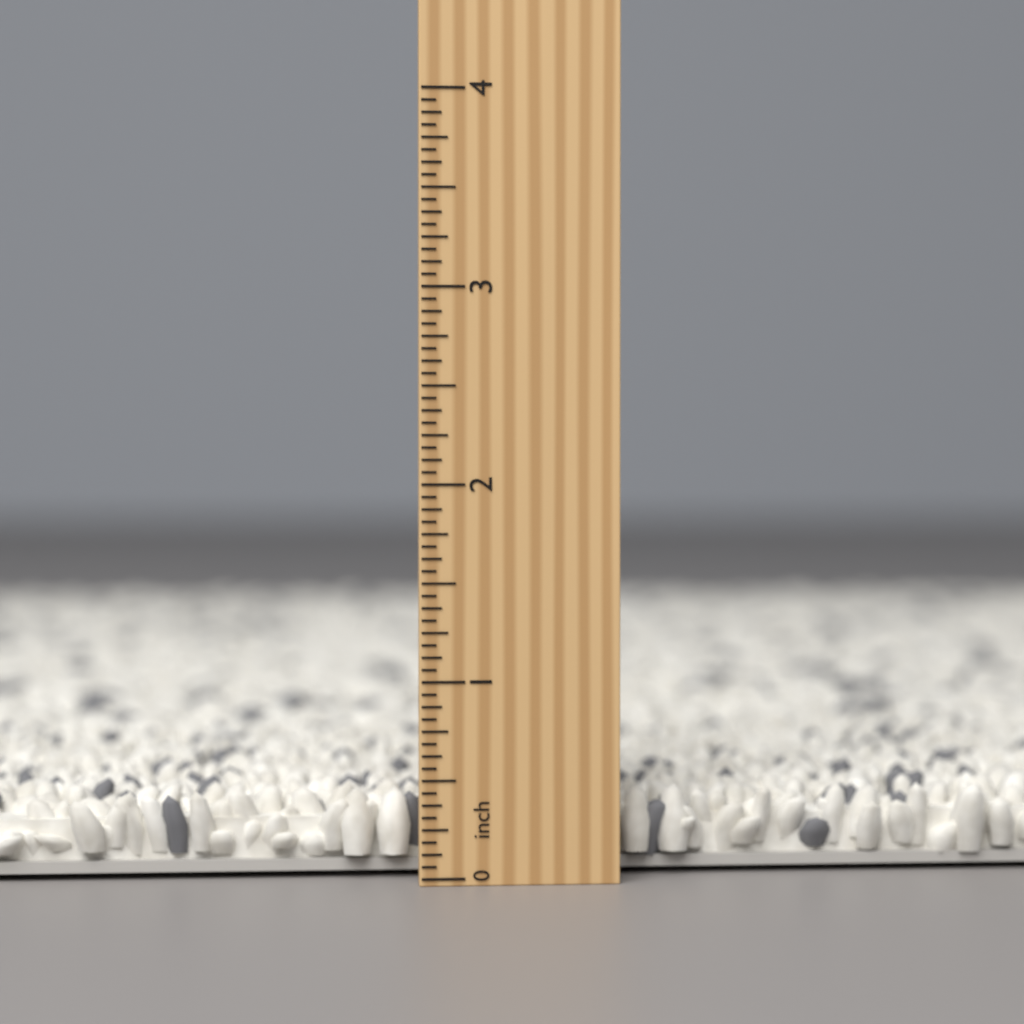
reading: 0.4375 inch
